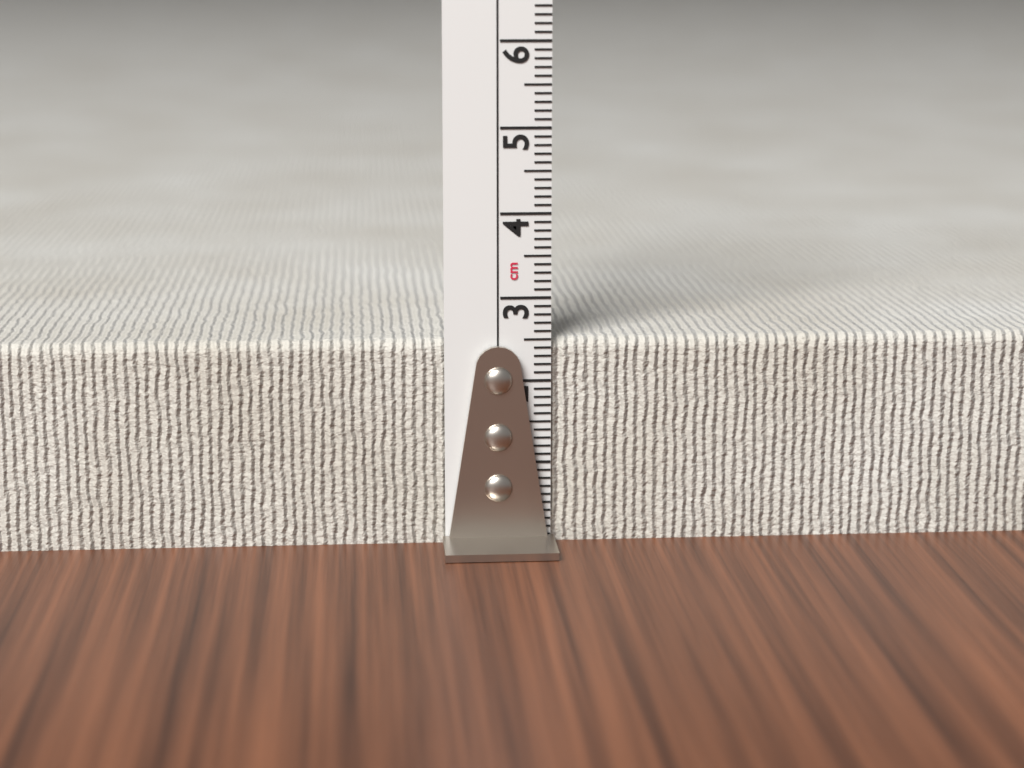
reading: 2.5 cm
